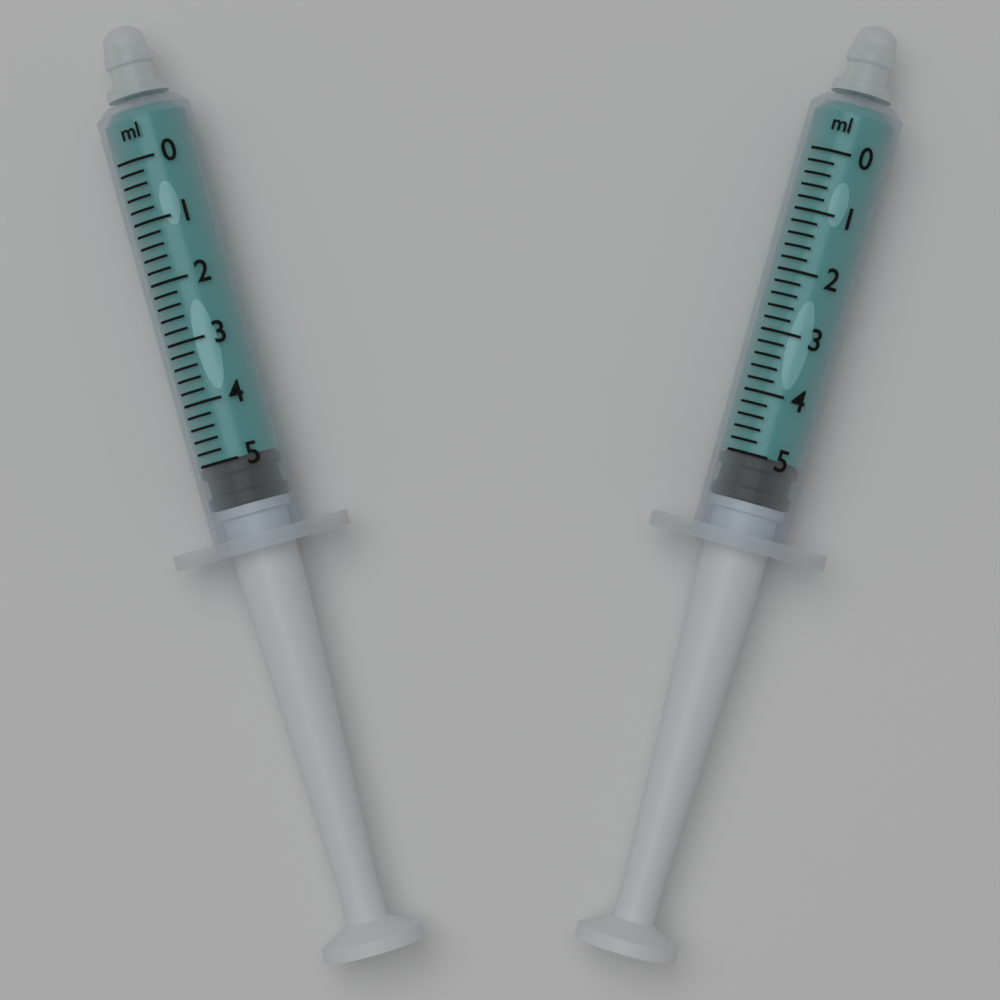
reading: 5.0 ml
